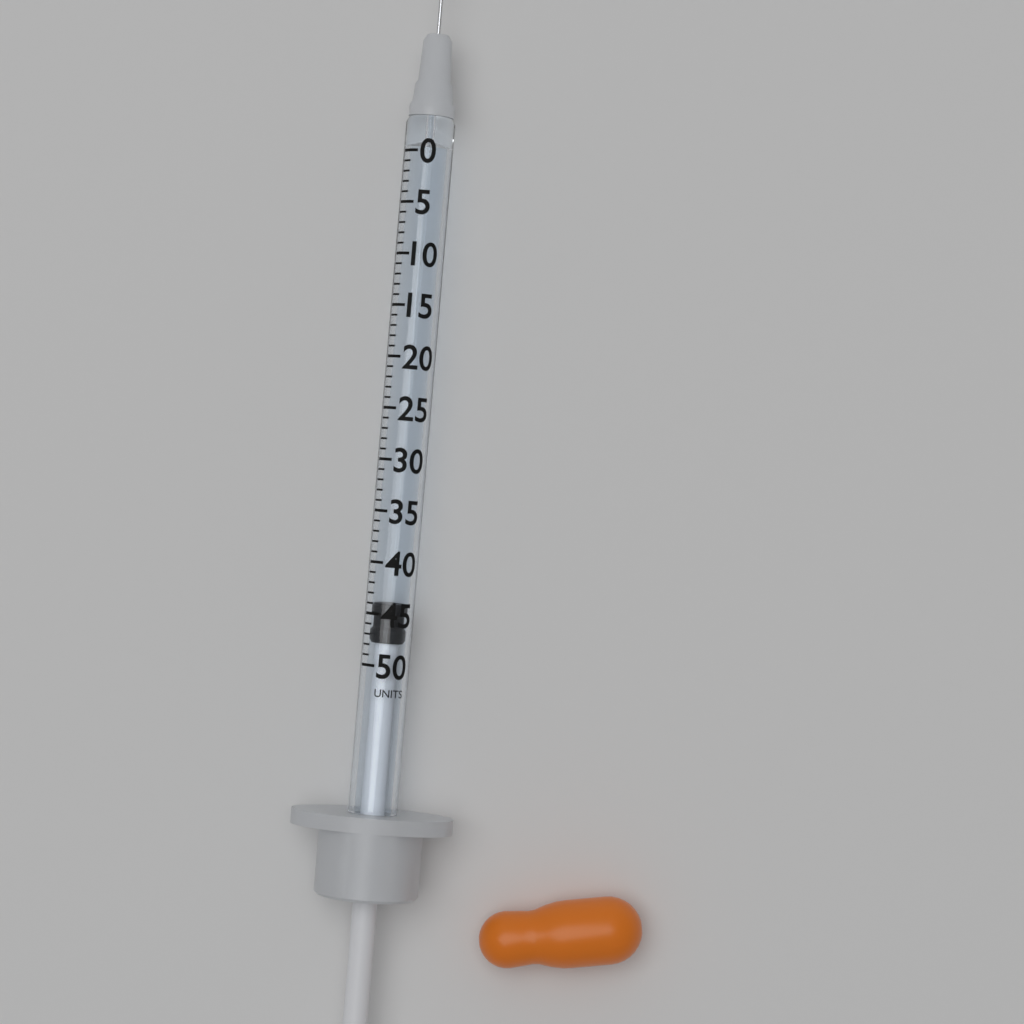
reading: 44 units
